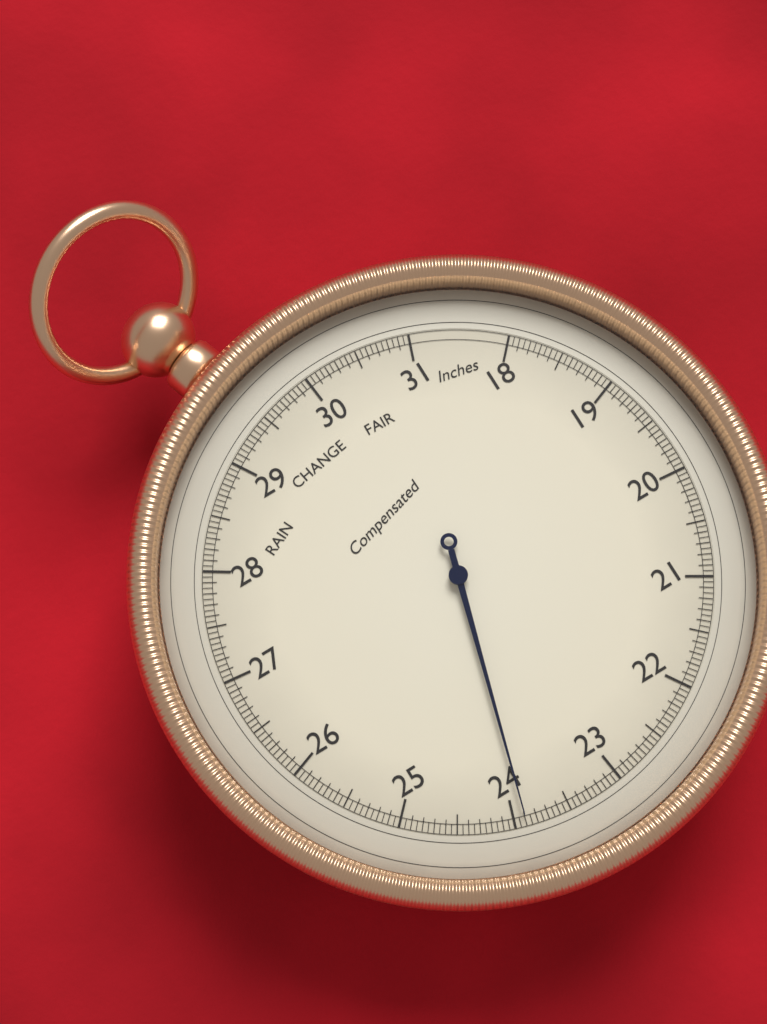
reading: 23.90 inHg
